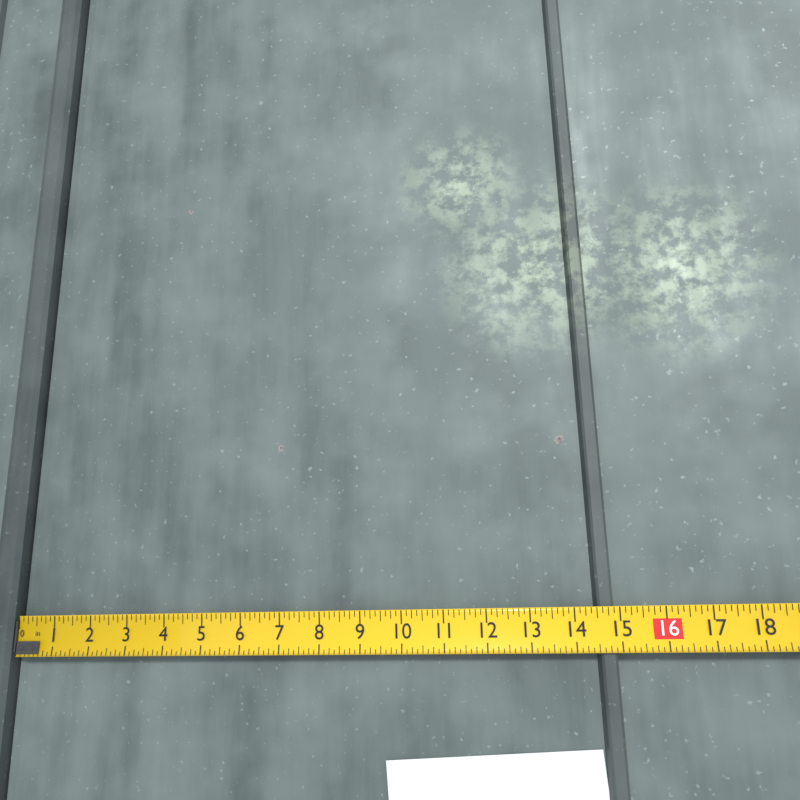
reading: 14.875 in
